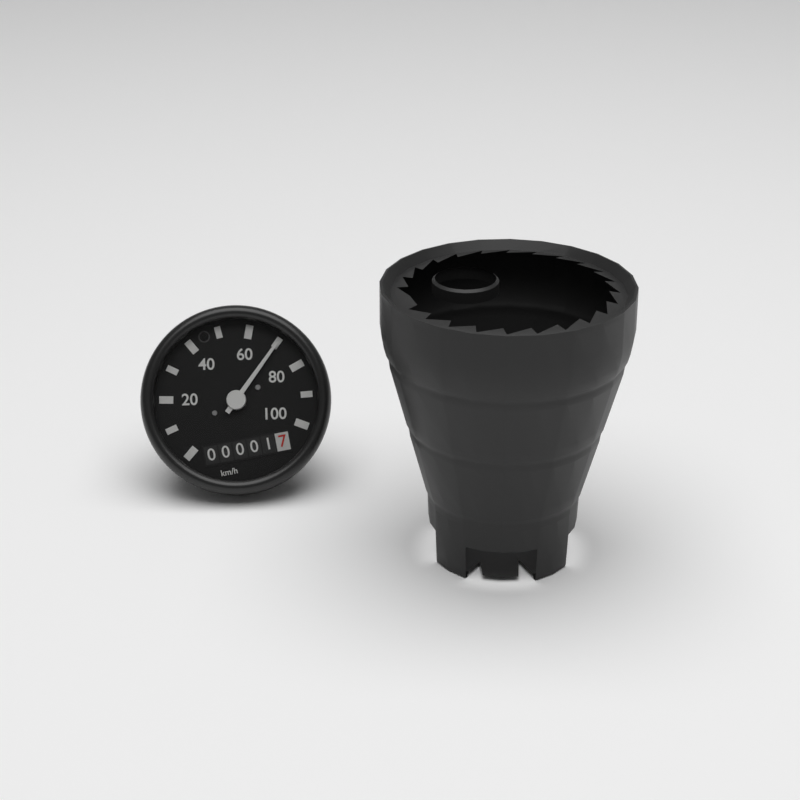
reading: 70 km/h
